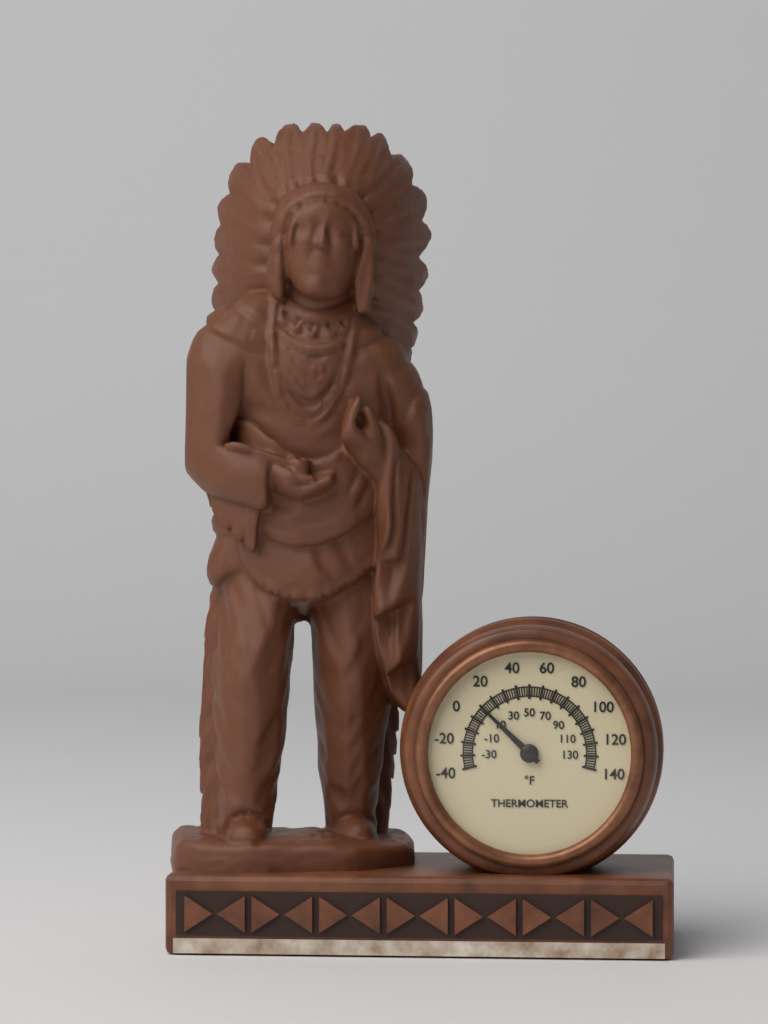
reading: 10 °F
